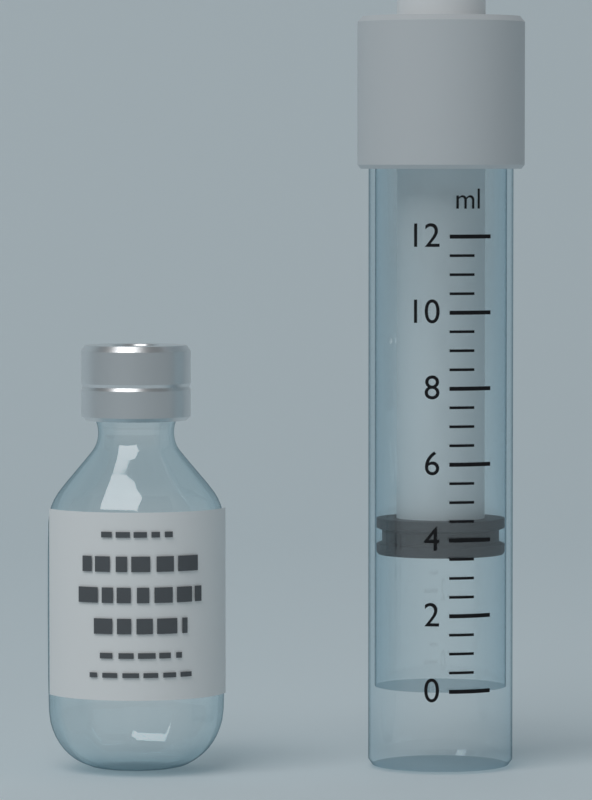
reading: 3.5 ml
